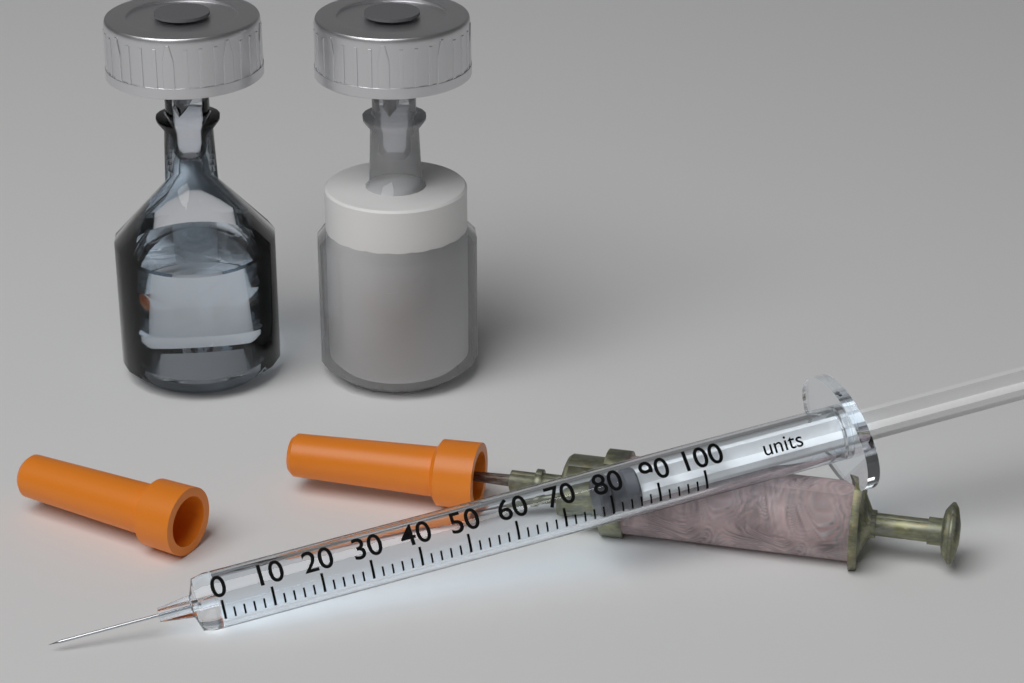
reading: 78 units
